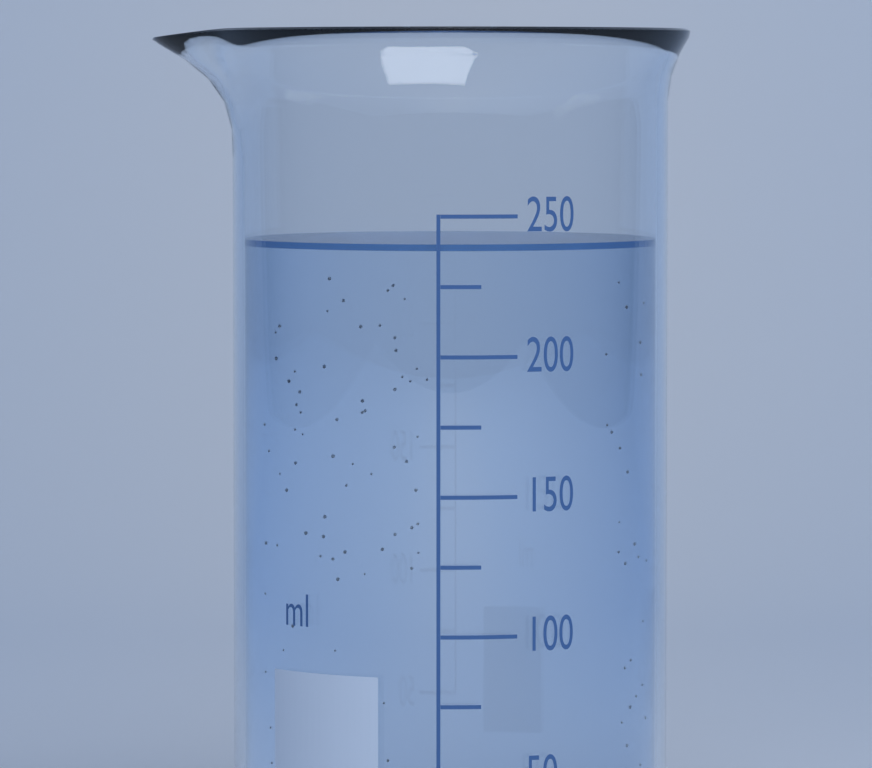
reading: 240 ml
